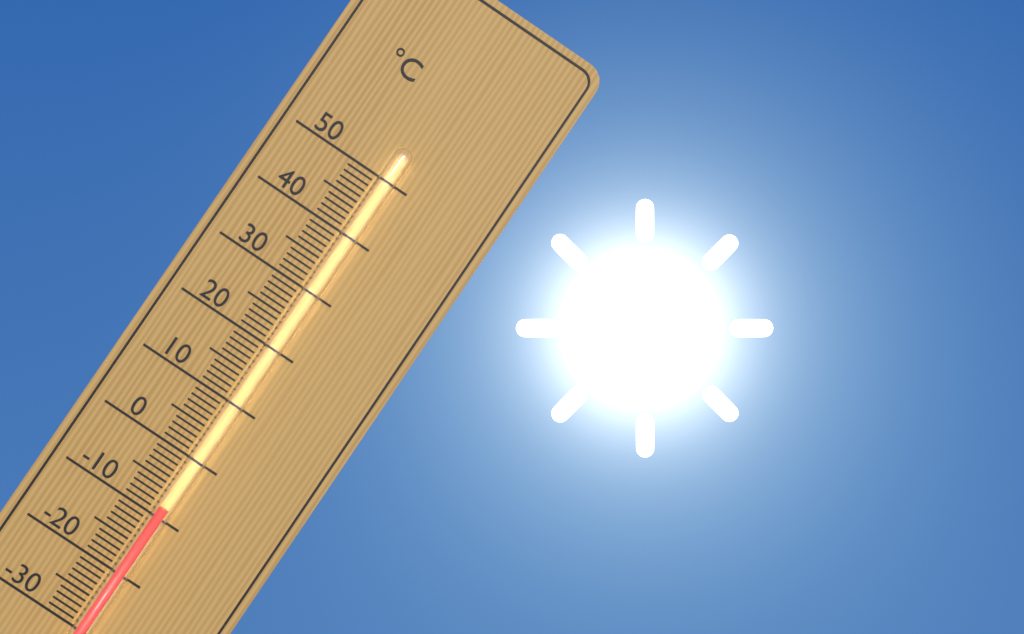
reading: -8 °C
